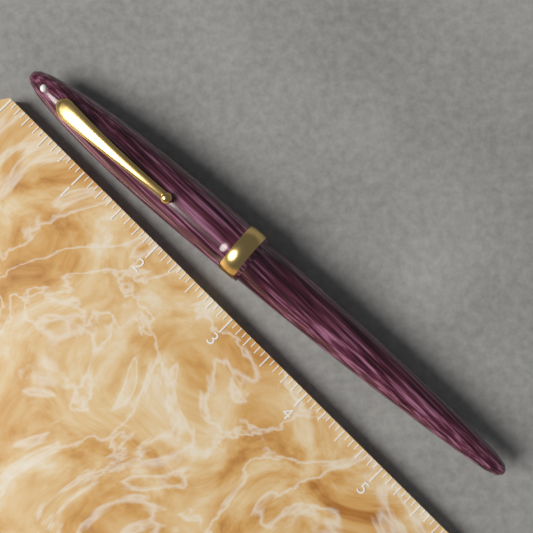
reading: 5.8125 (no unit)
